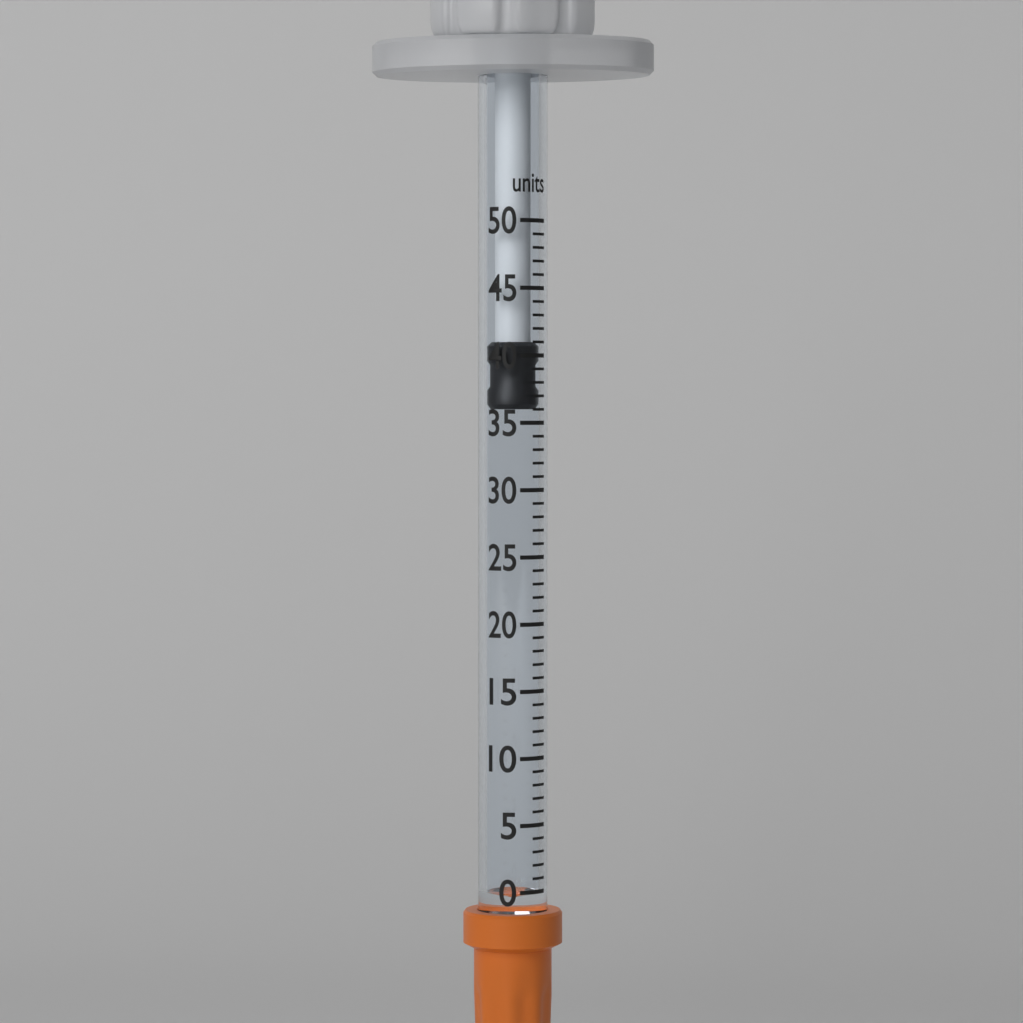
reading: 36 units
